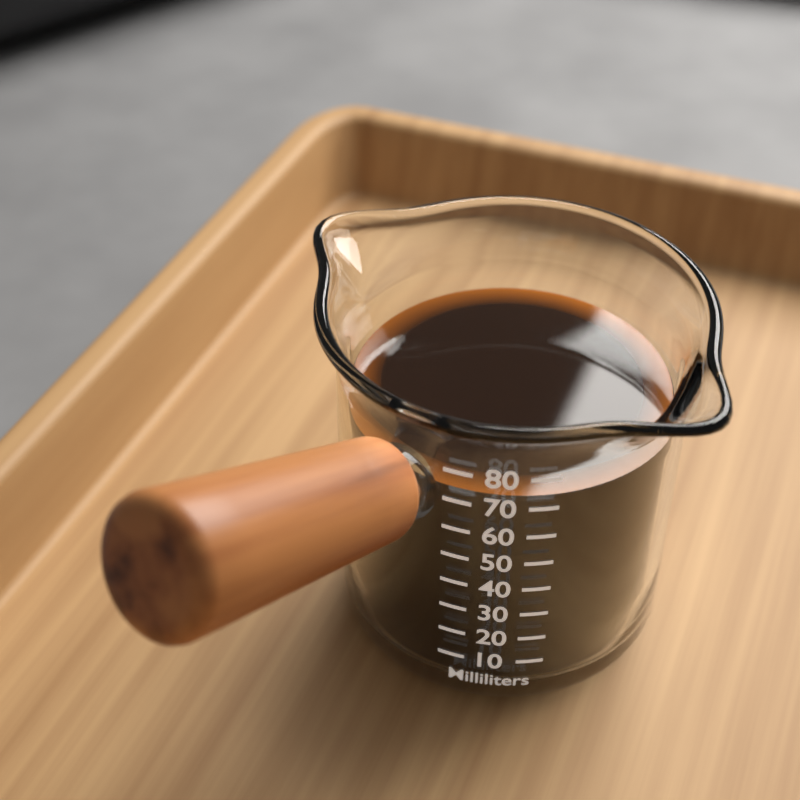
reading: 72 ml
